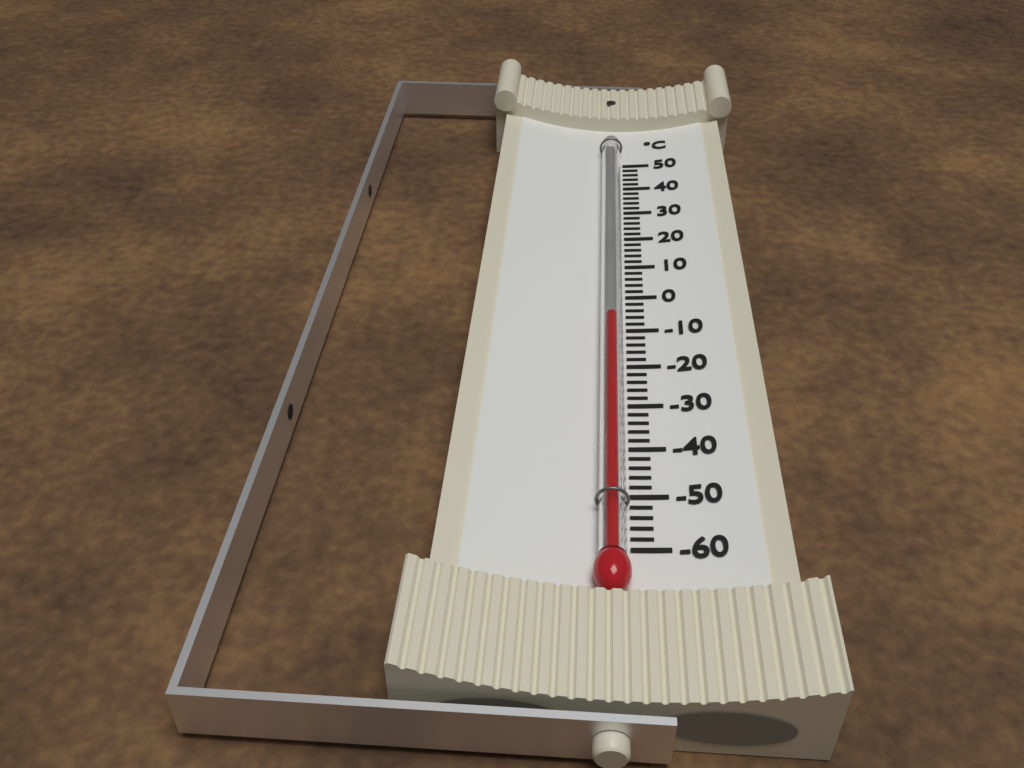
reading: -8 °C
